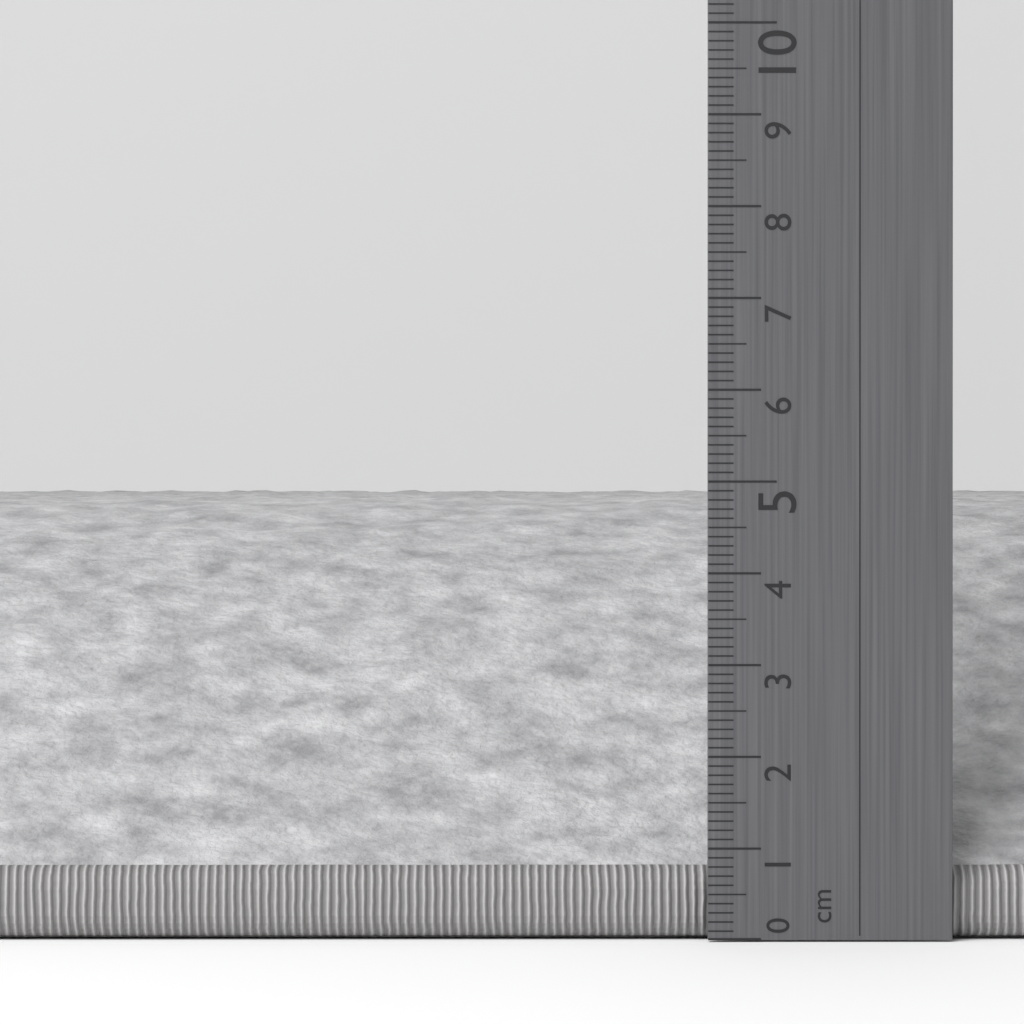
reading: 4.8 cm
